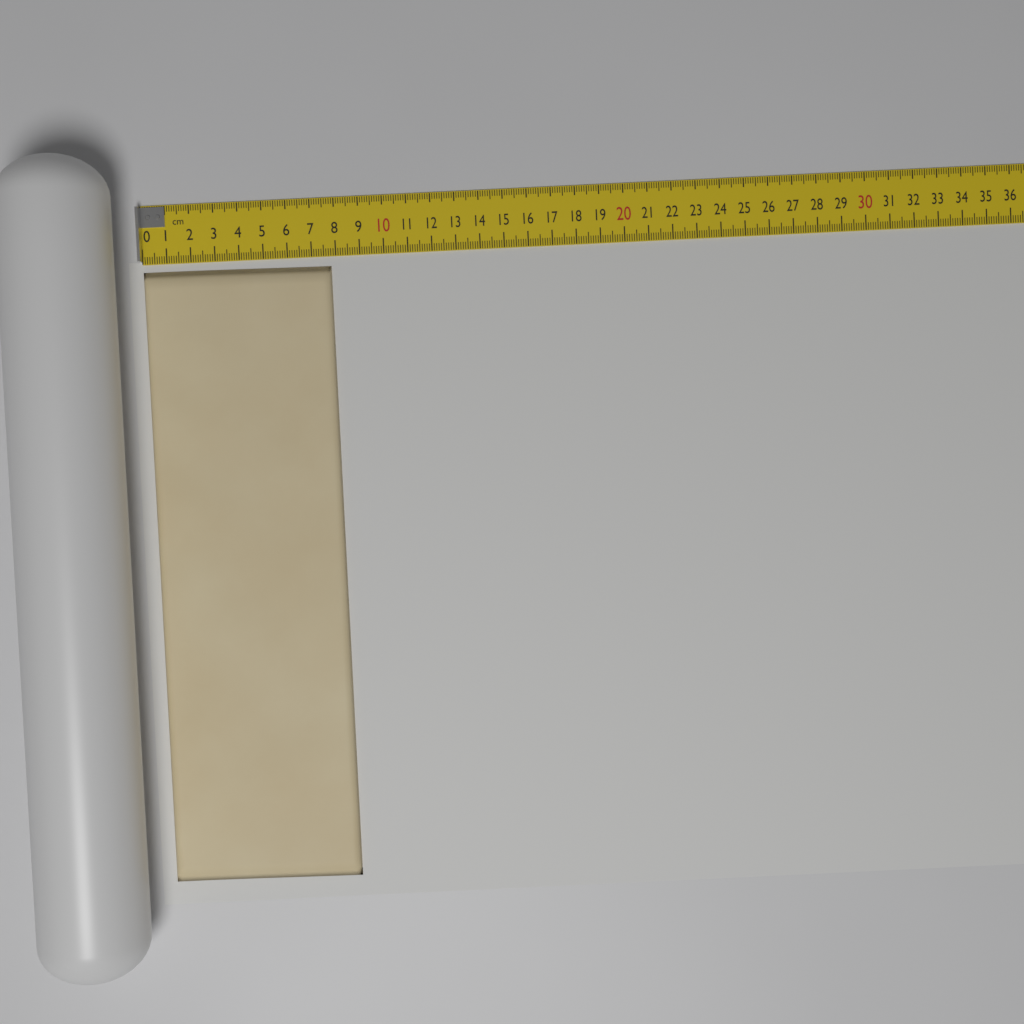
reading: 7.8 cm
